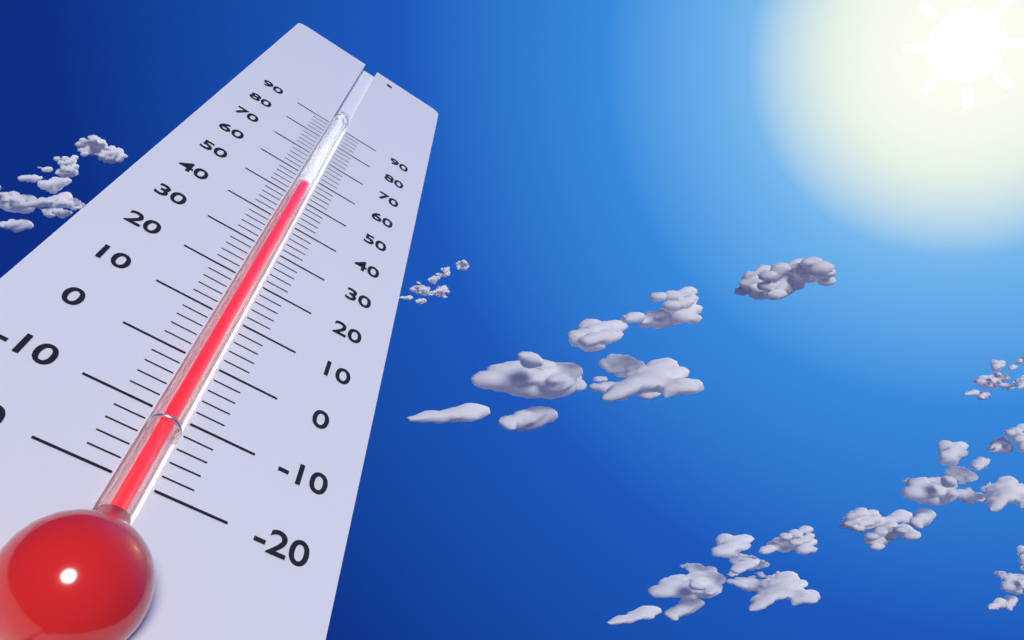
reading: 56 (no unit)
